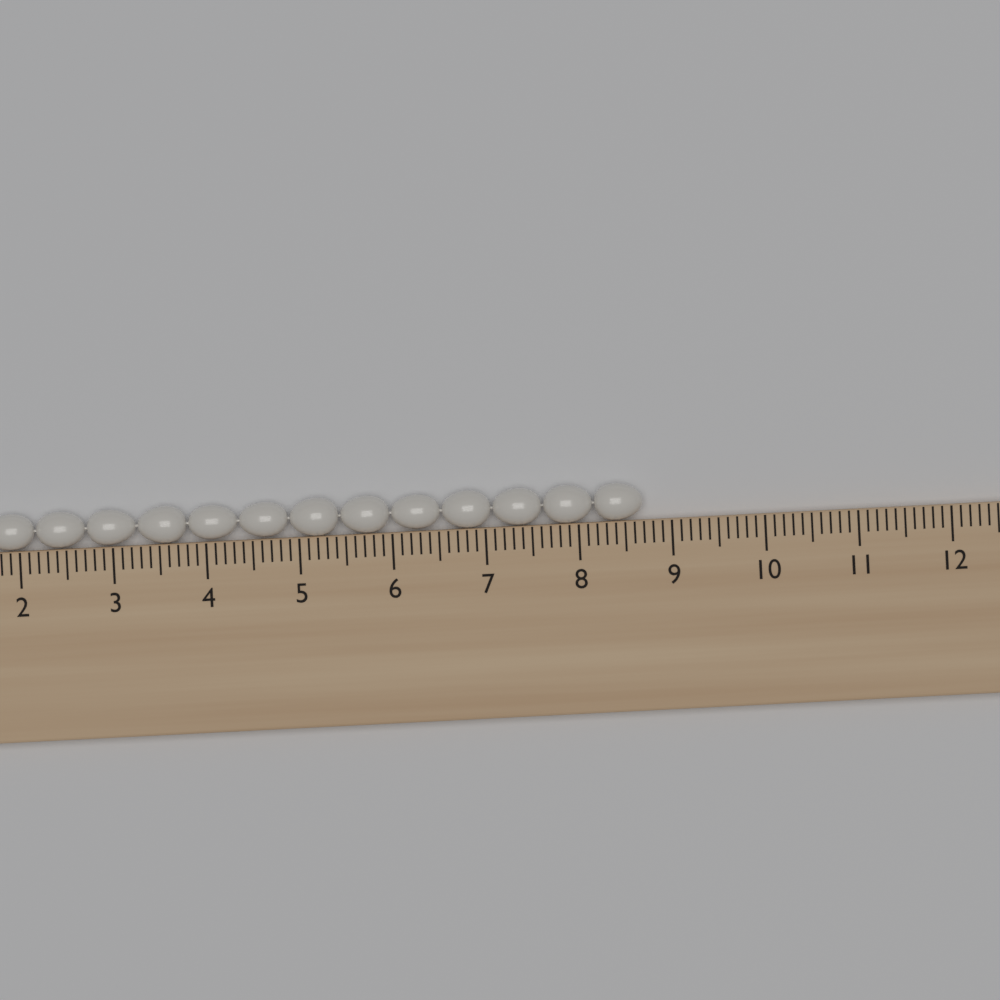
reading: 8.7 cm
